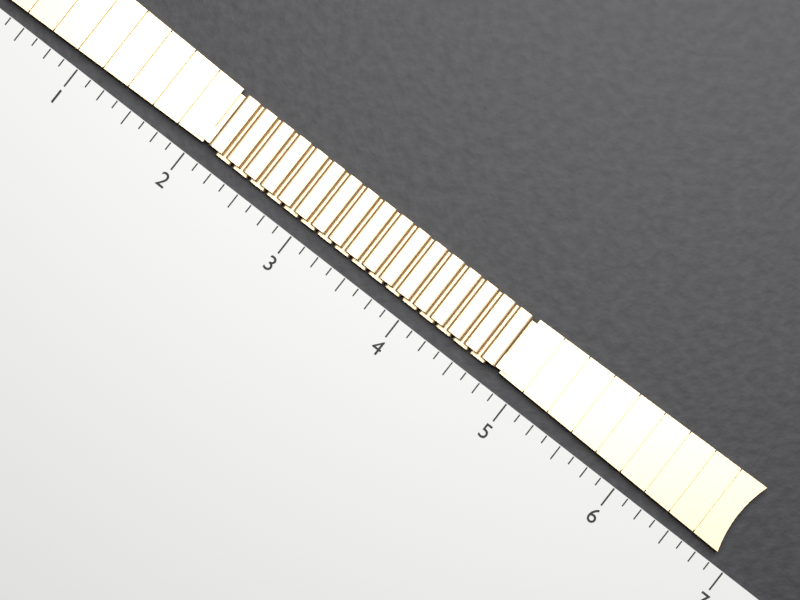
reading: 6.875 (no unit)
